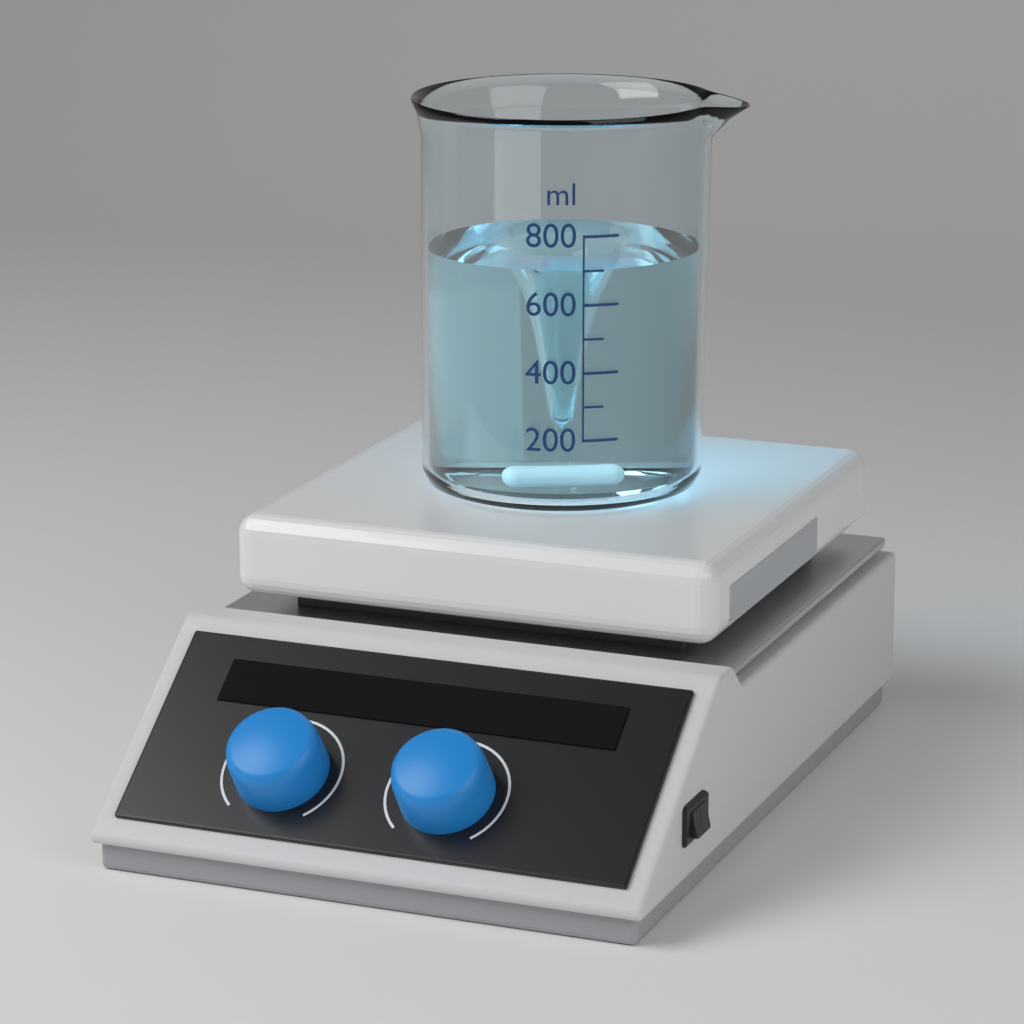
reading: 700 ml
